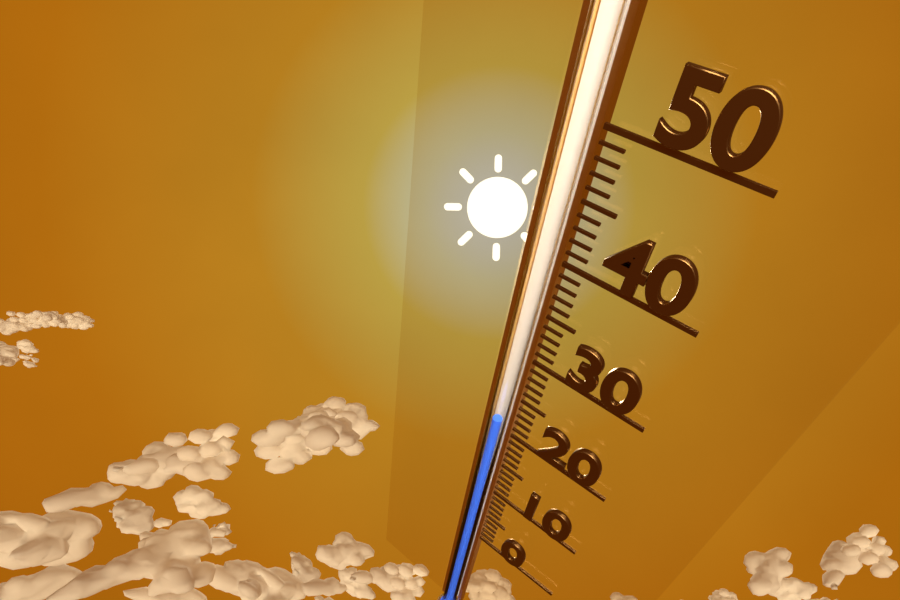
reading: 21 (no unit)
